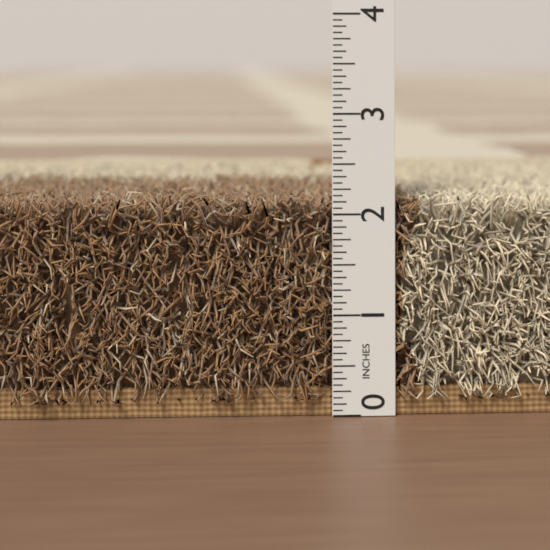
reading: 2.1875 in
